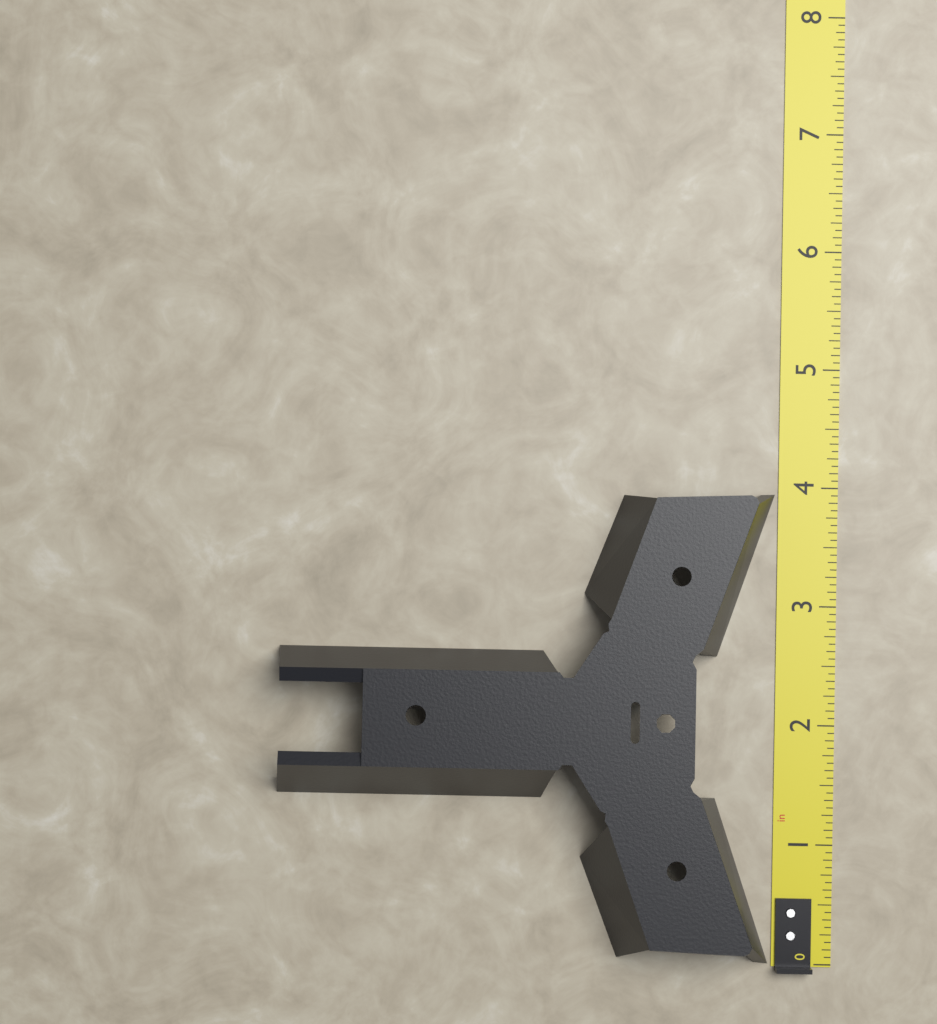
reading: 3.9375 in
